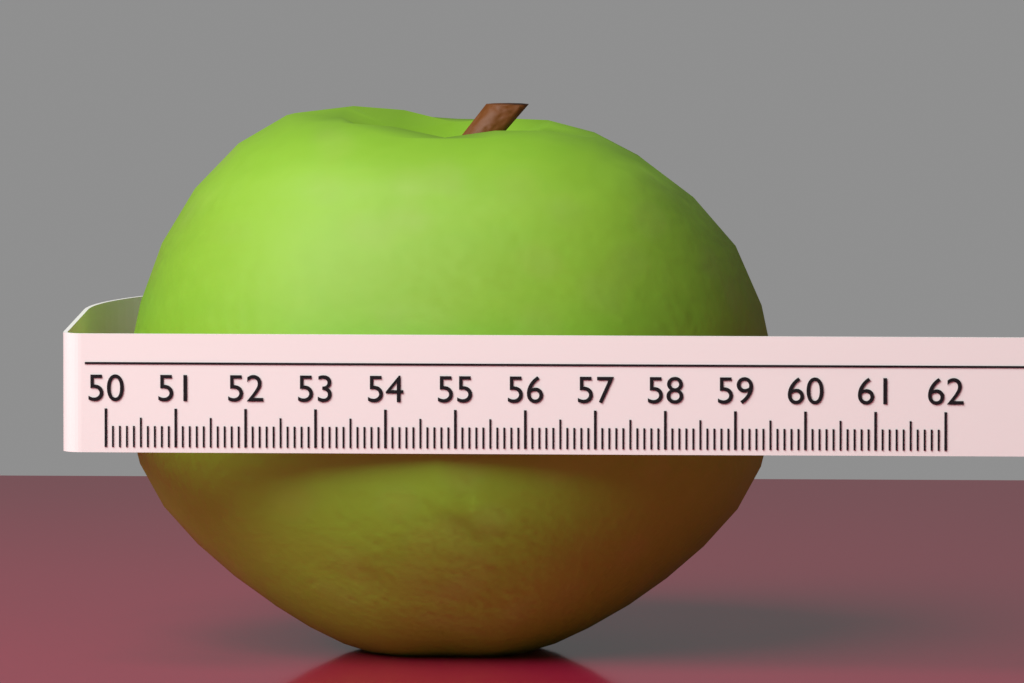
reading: 59.4 (no unit)
